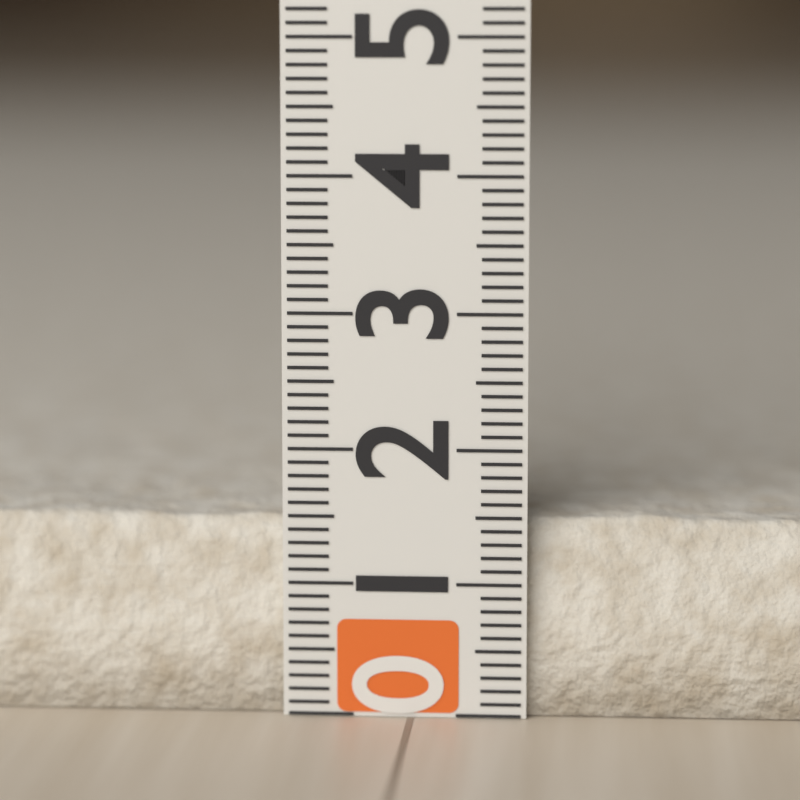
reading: 1.5 (no unit)
